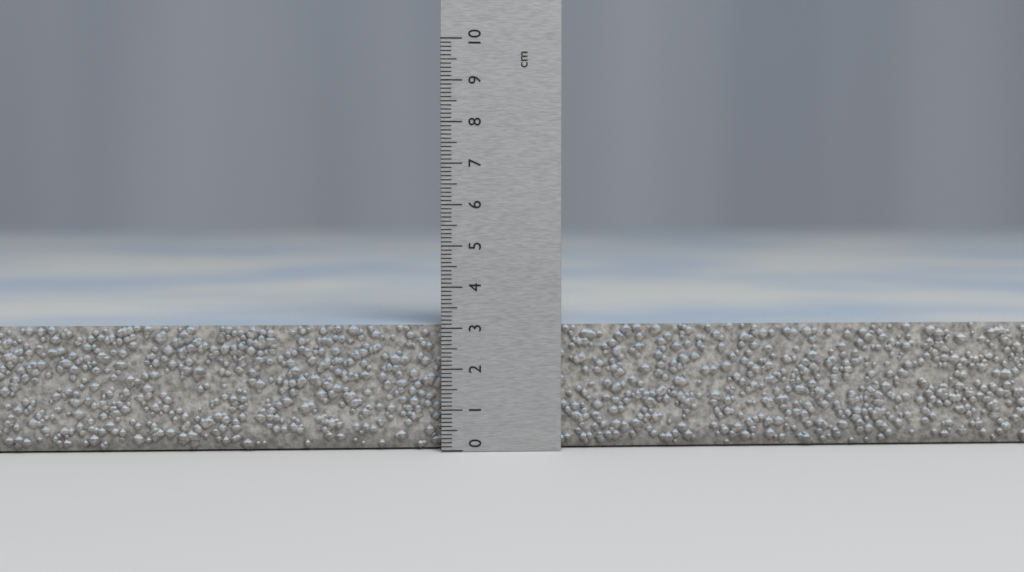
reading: 3.1 cm
